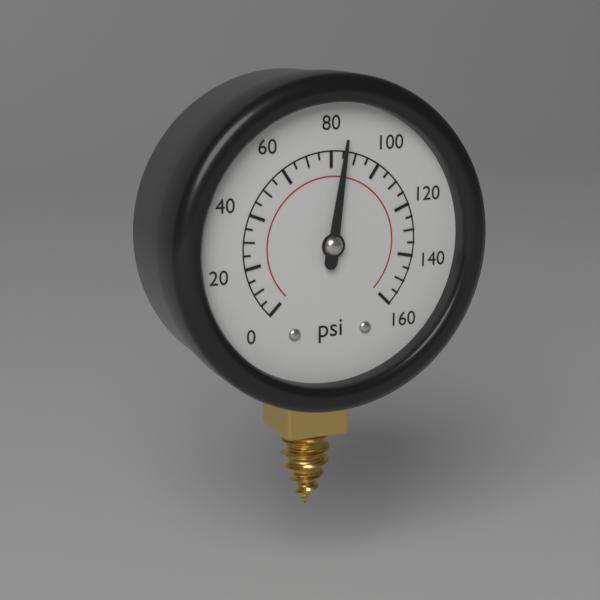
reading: 85 psi
